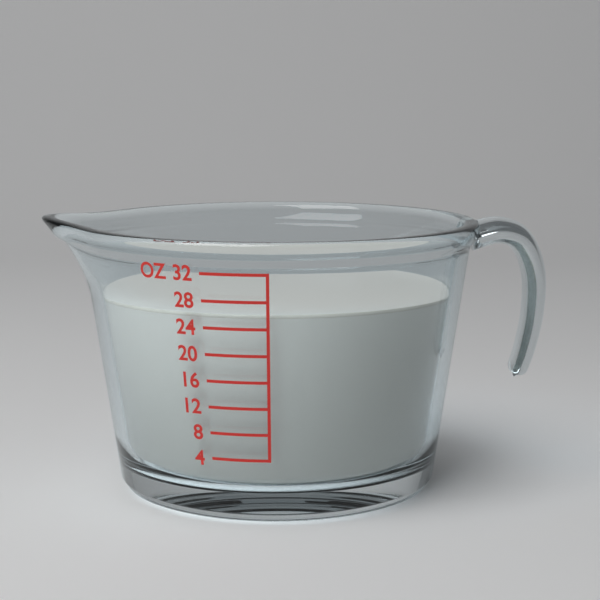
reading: 26 oz
